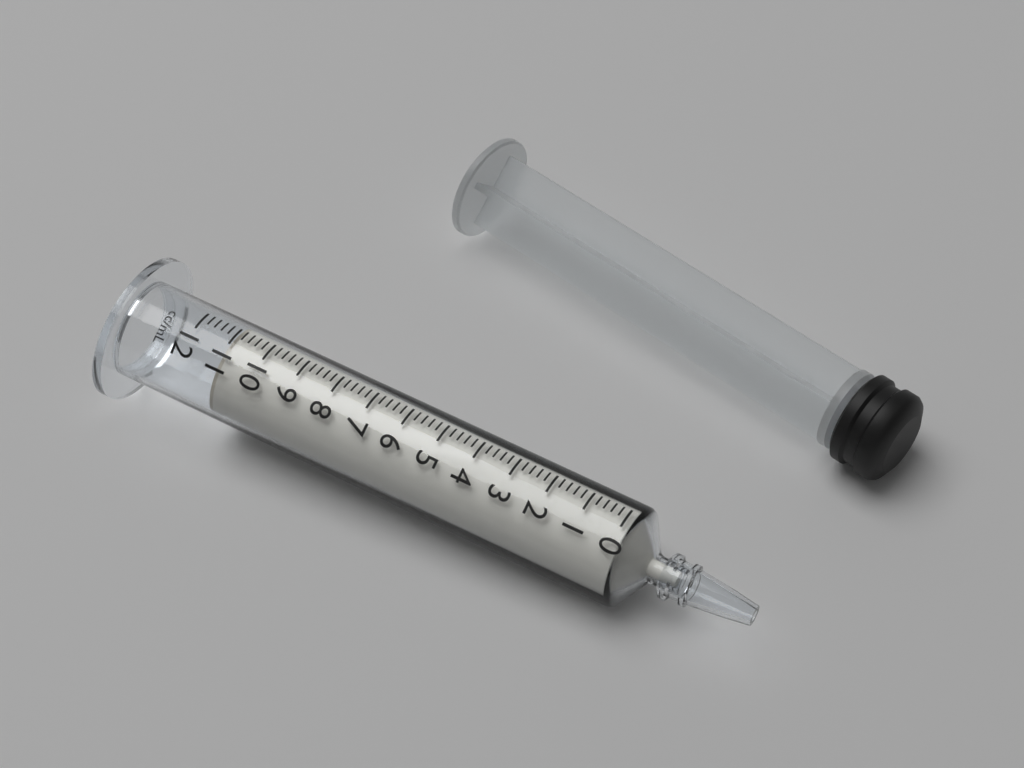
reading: 11.0 ml
